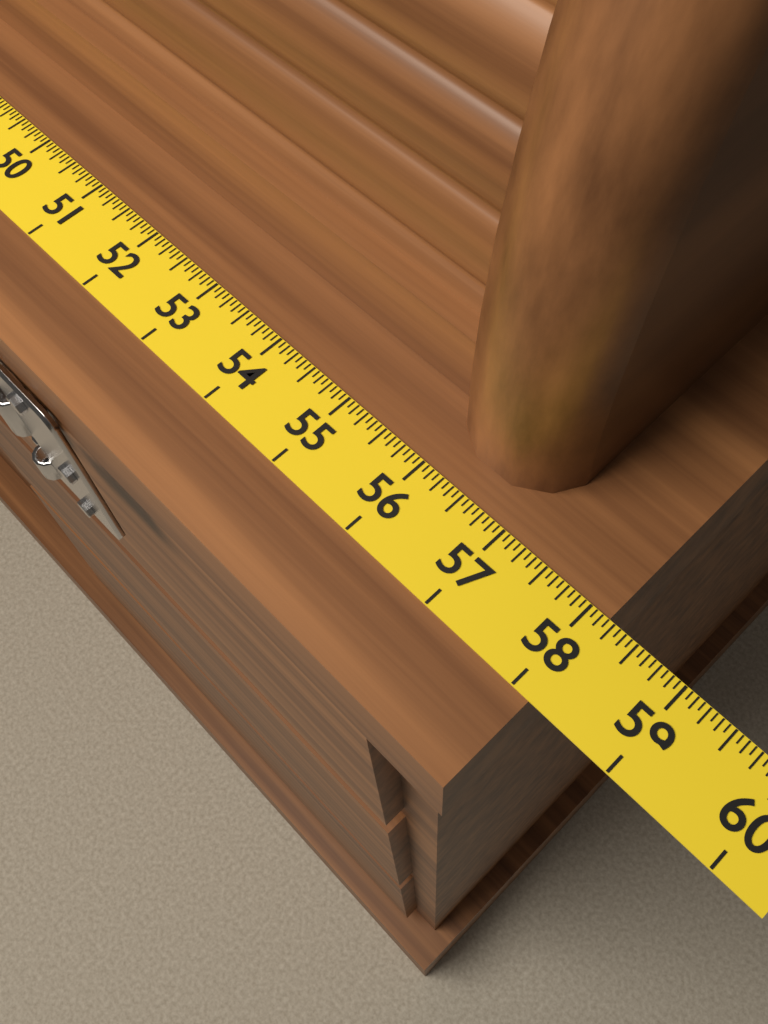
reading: 58.1875 (no unit)
